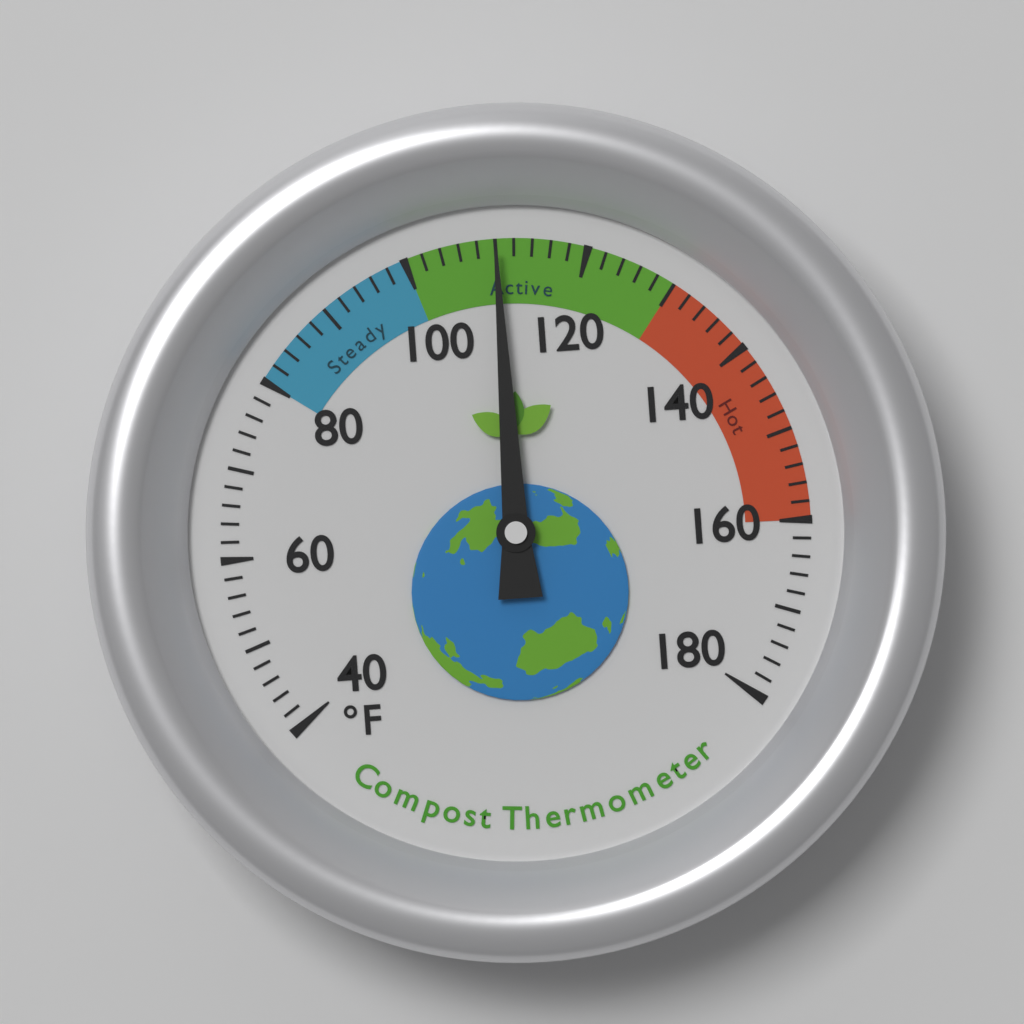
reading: 110 °F
